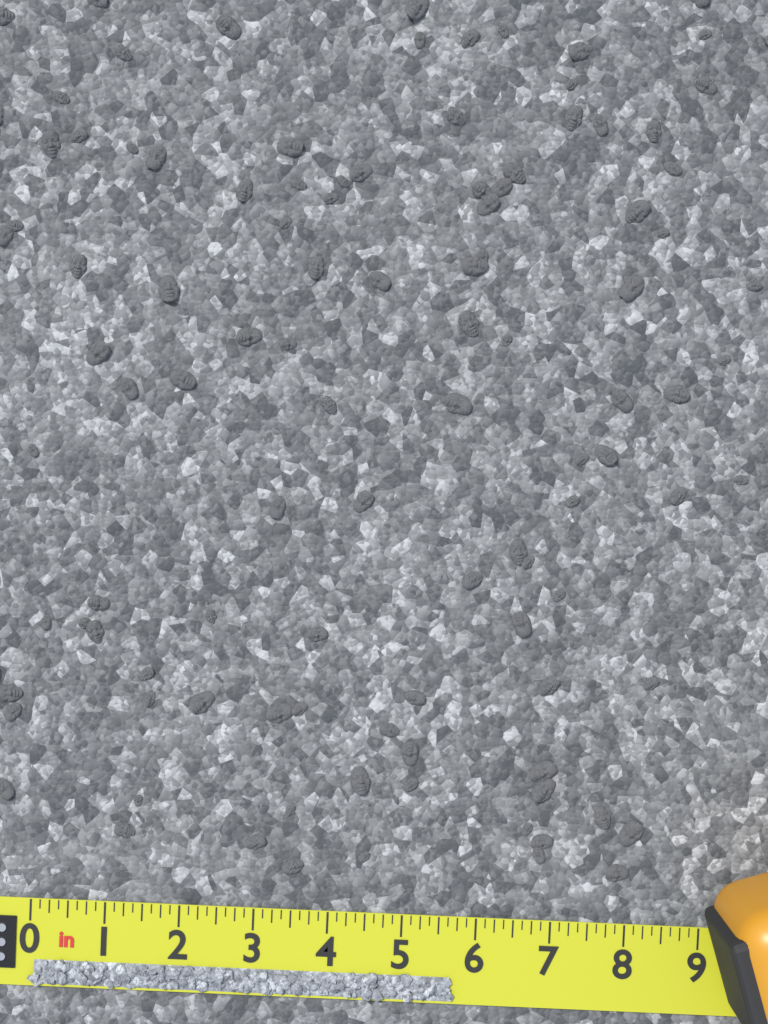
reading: 5.750 in
